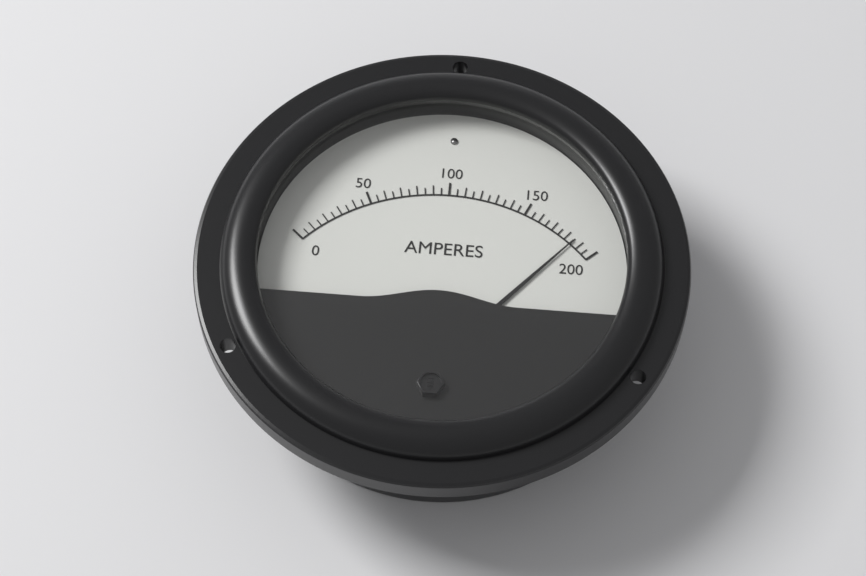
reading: 185 A
